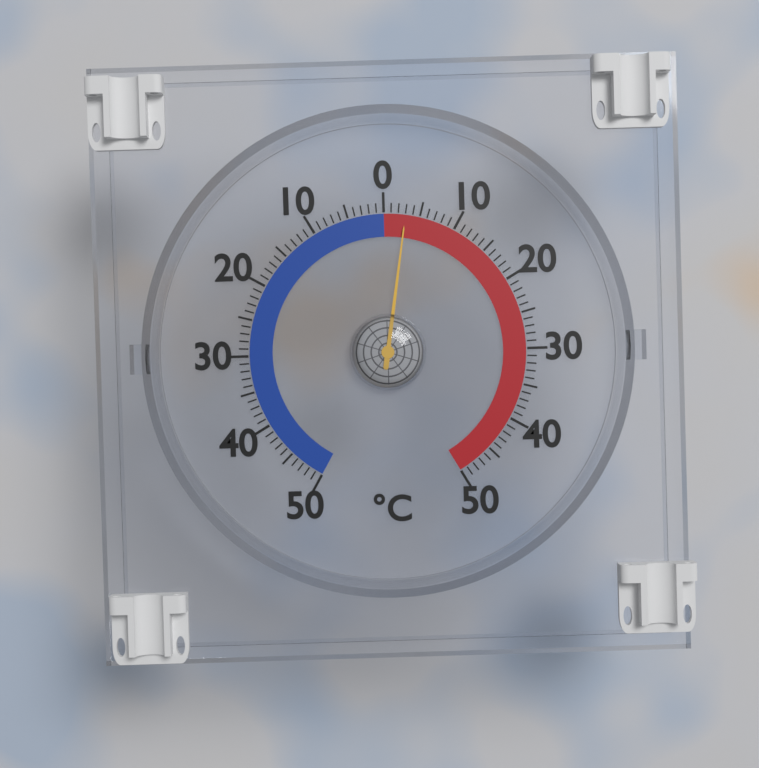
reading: 3 °C
